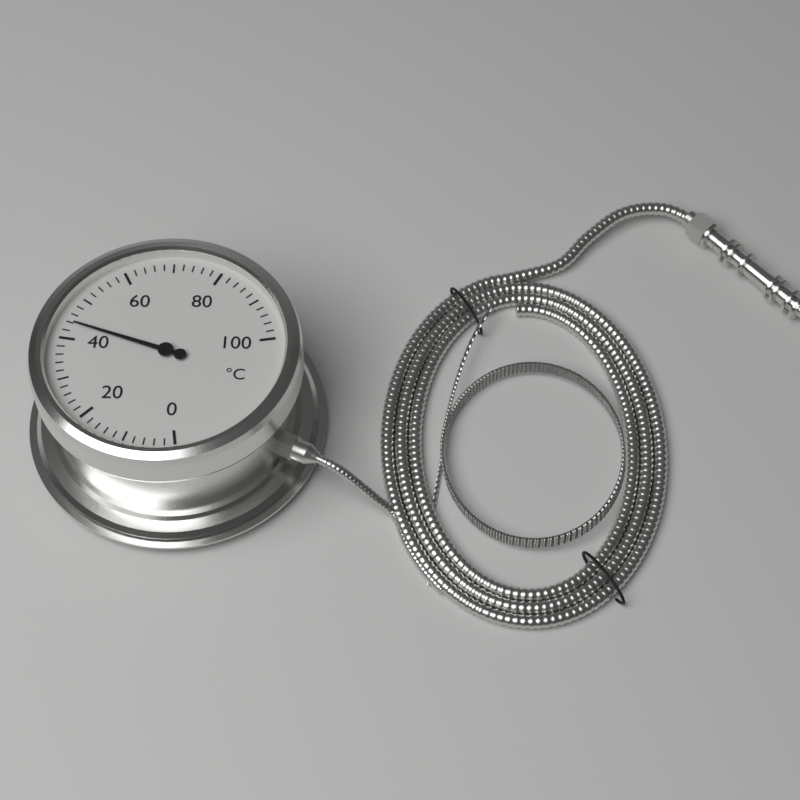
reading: 44 °C
